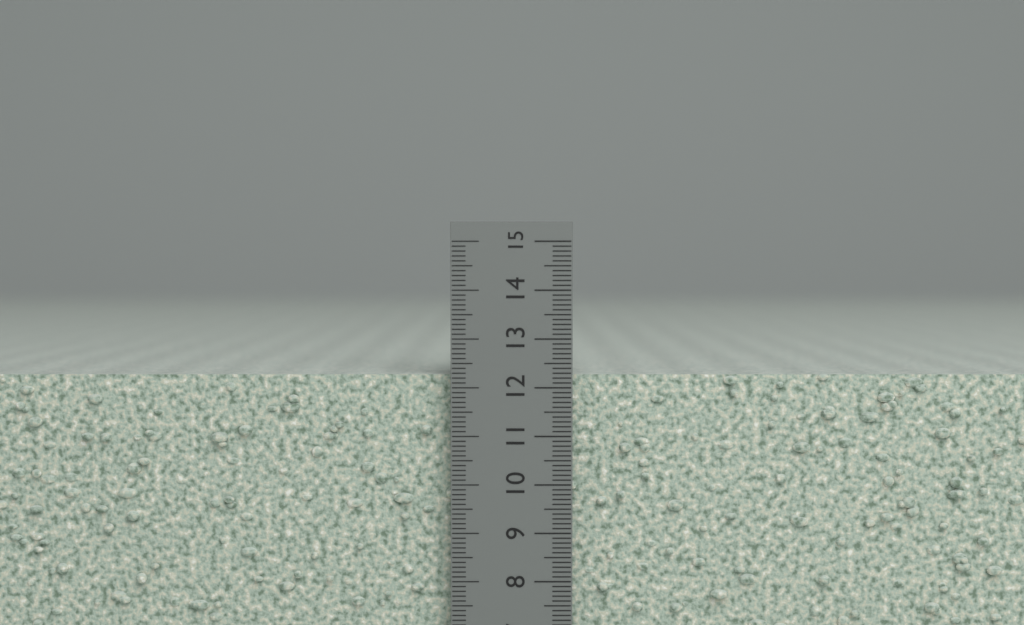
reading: 12.3 cm
